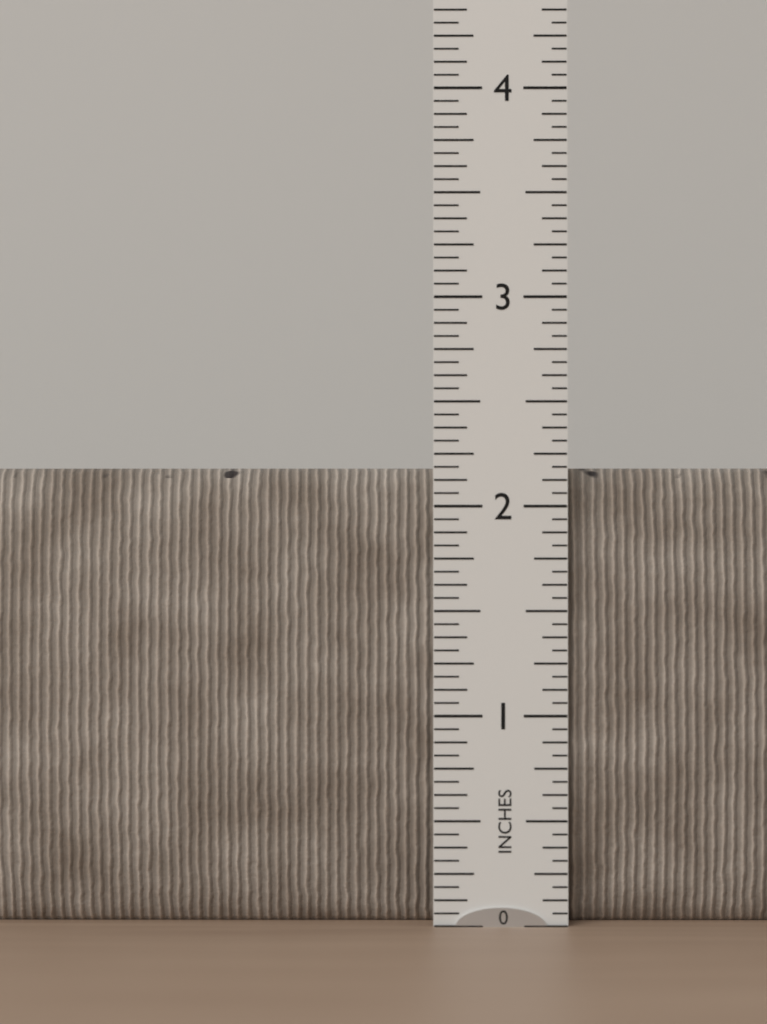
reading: 2.1875 in
